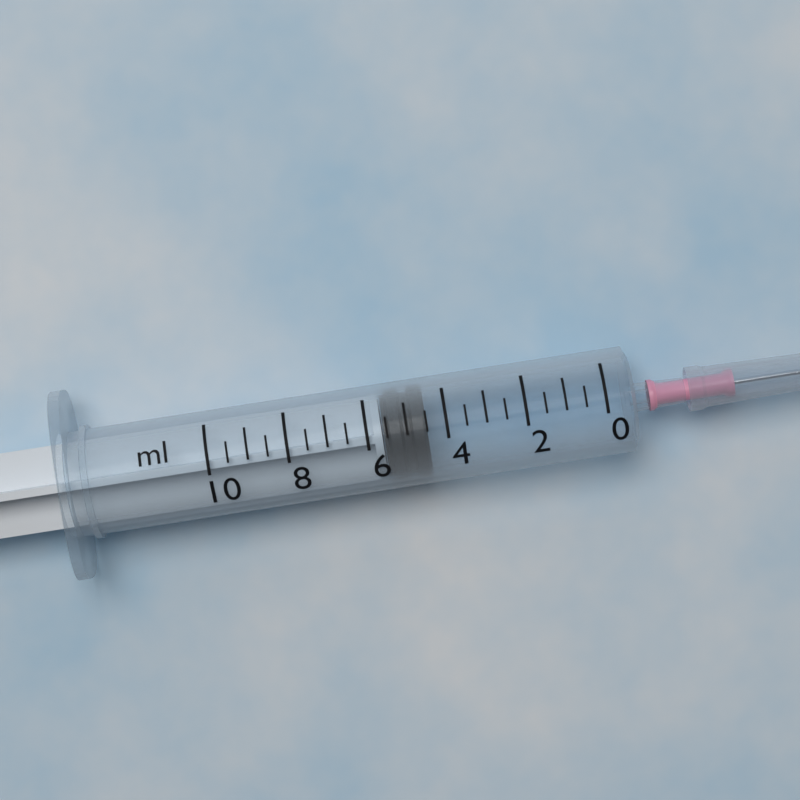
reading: 4.5 ml
